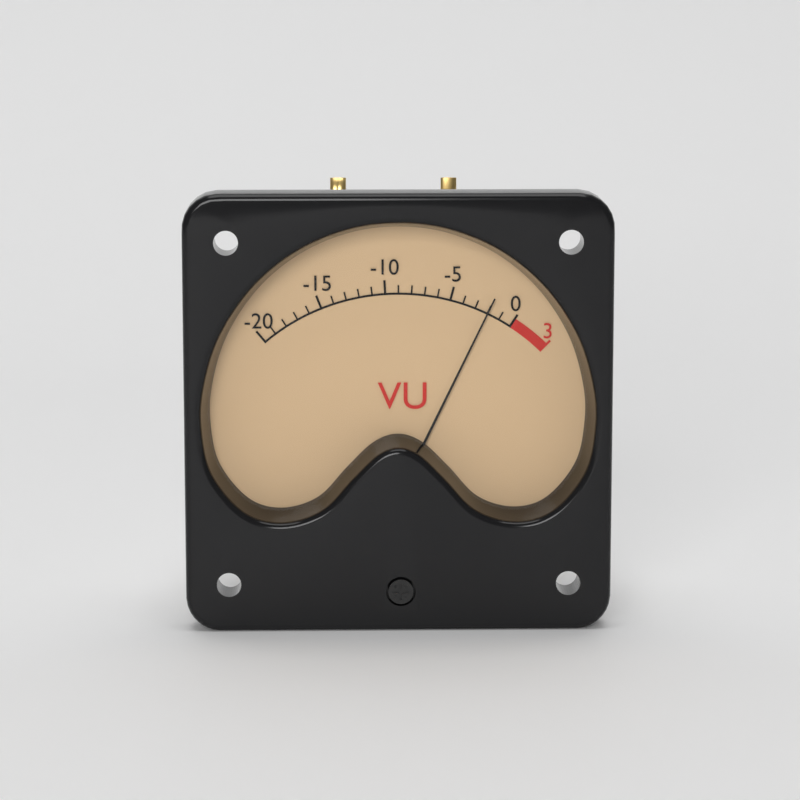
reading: -2 VU
